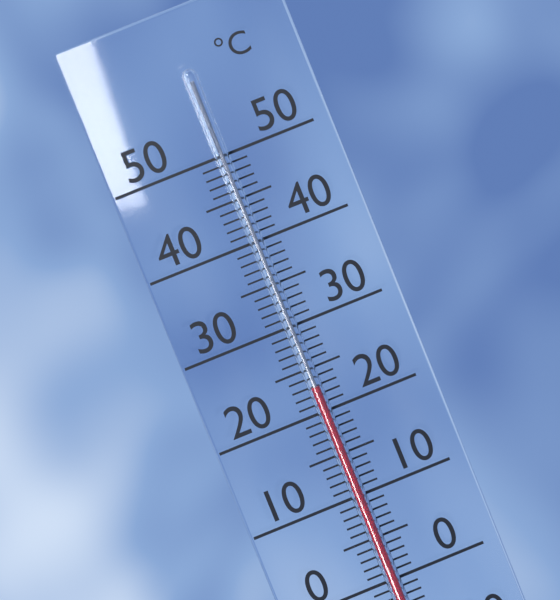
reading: 23 °C
